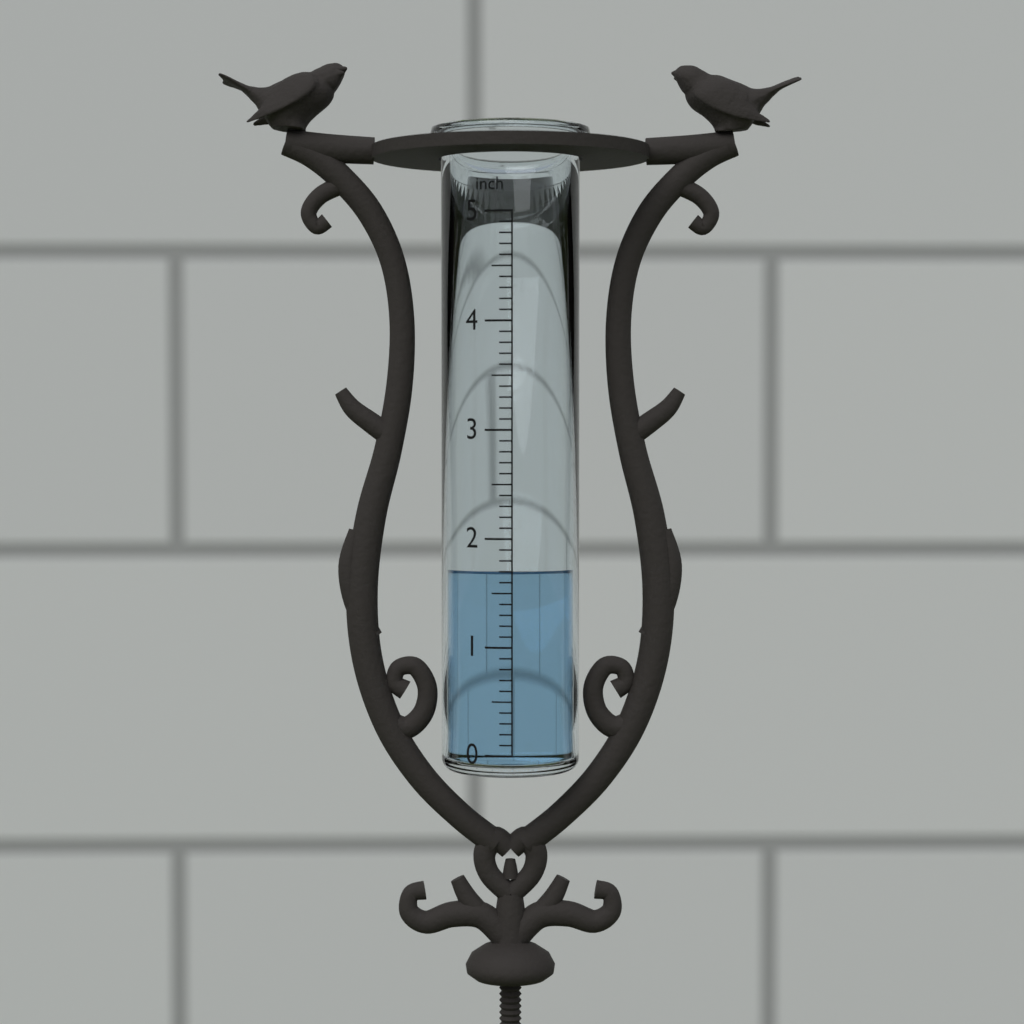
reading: 1.7 inch
